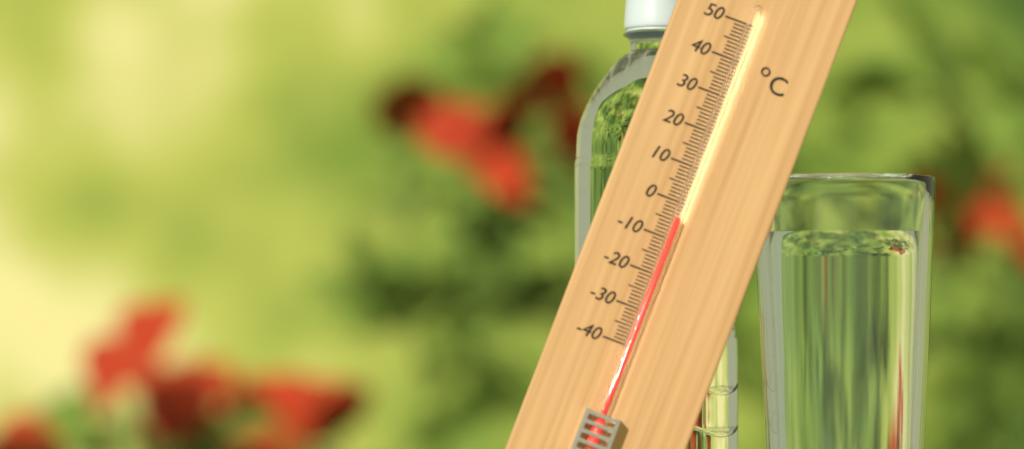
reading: -4 °C
